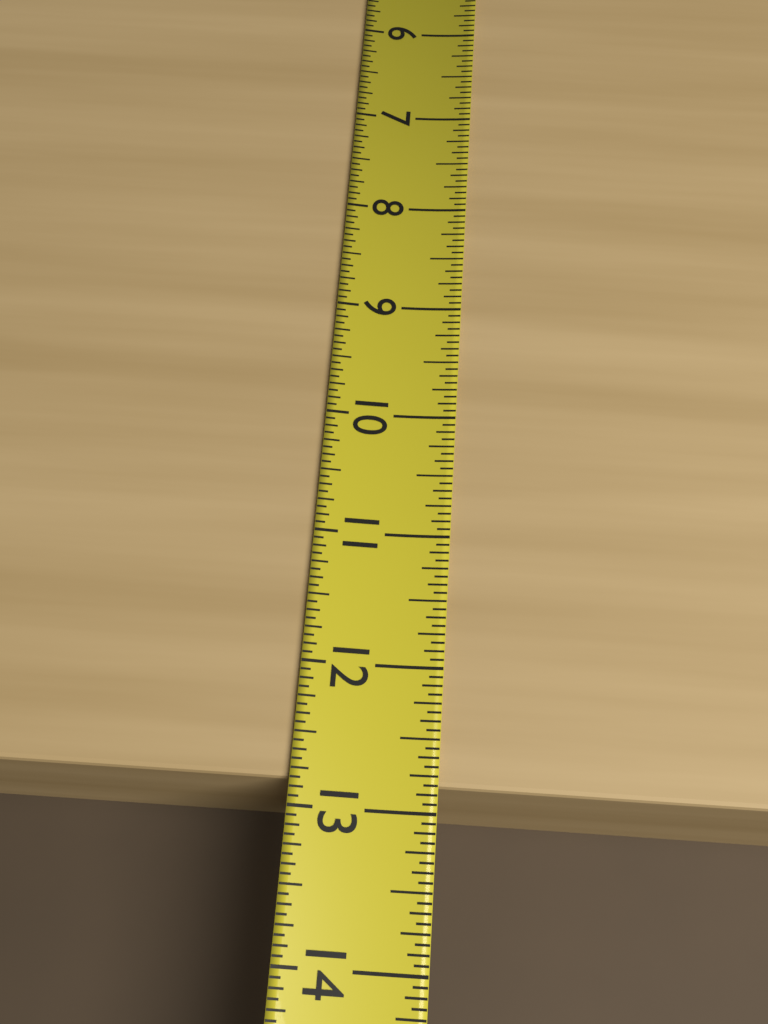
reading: 12.8125 (no unit)
